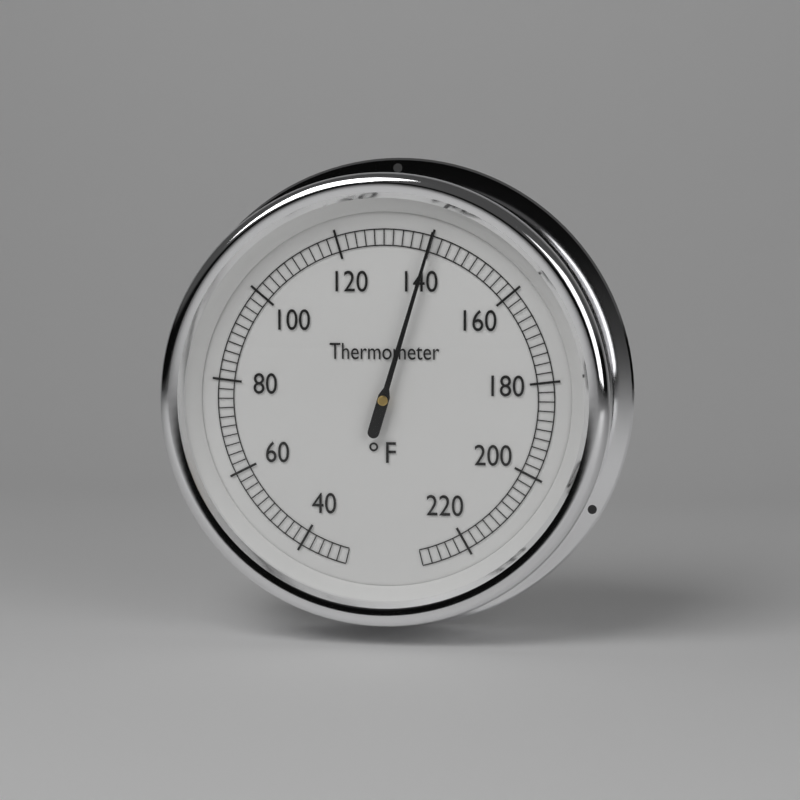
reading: 140 °F
